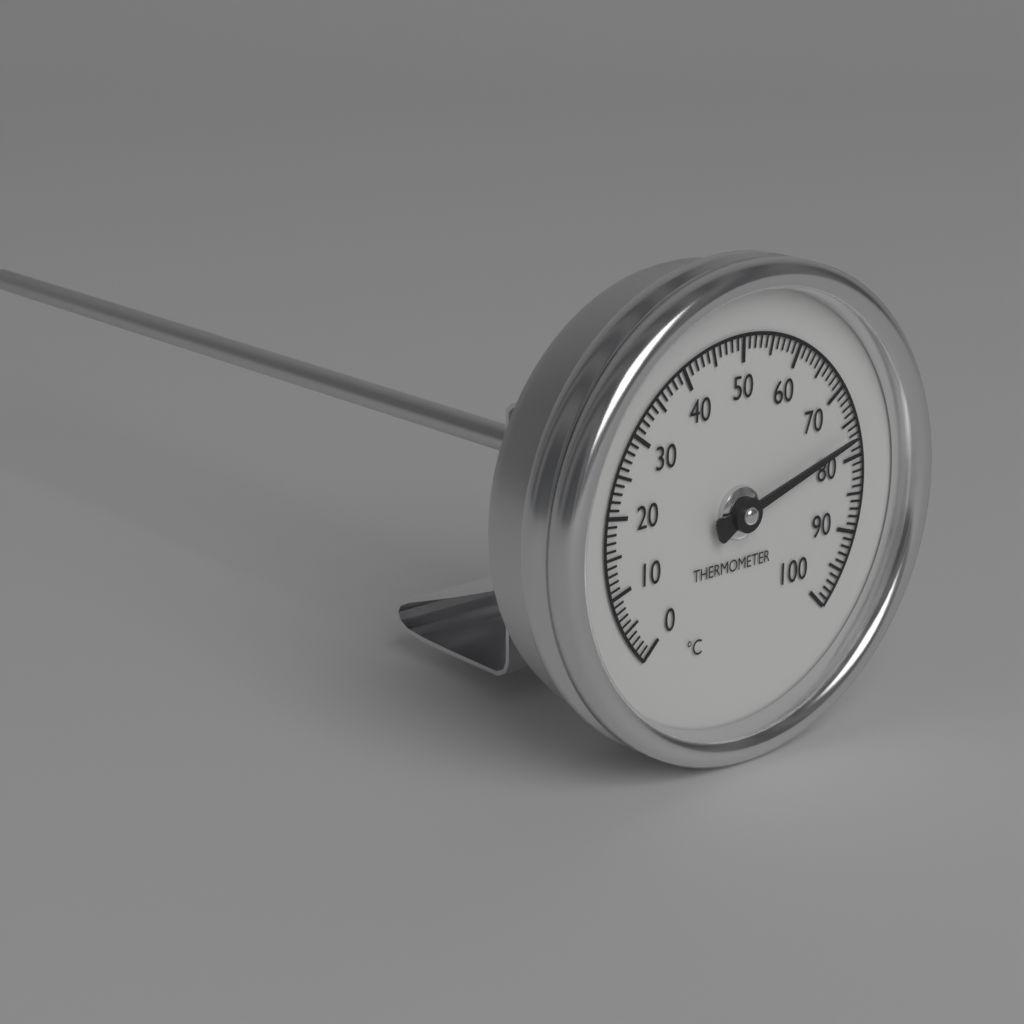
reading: 77 °C
